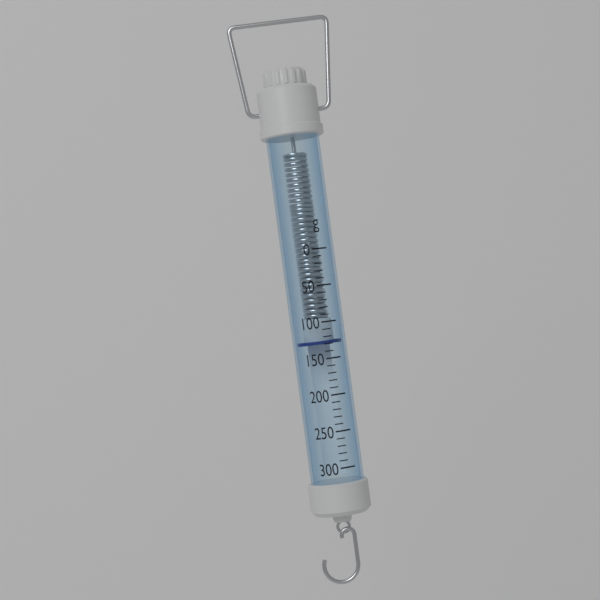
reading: 130 g
